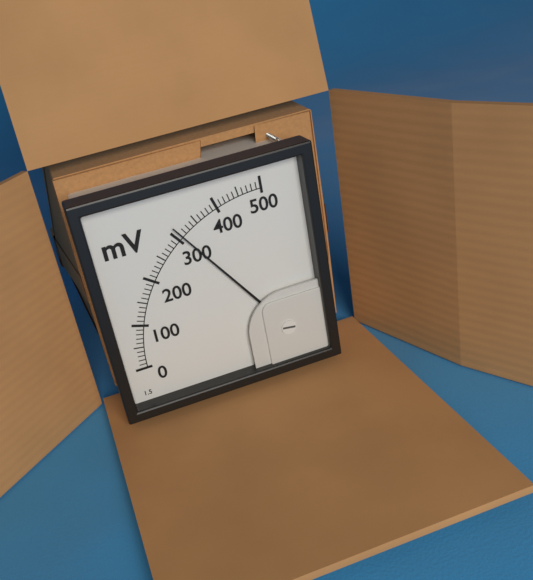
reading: 310 mV
